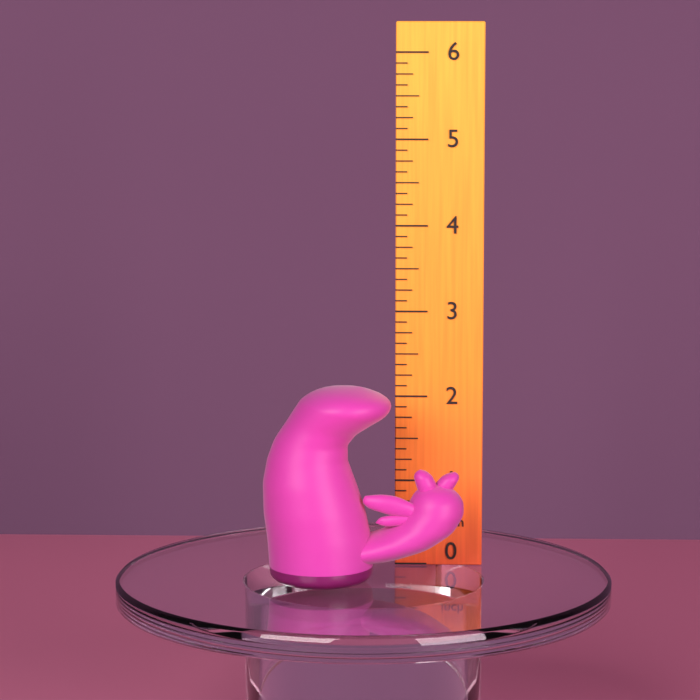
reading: 2.250 inch
